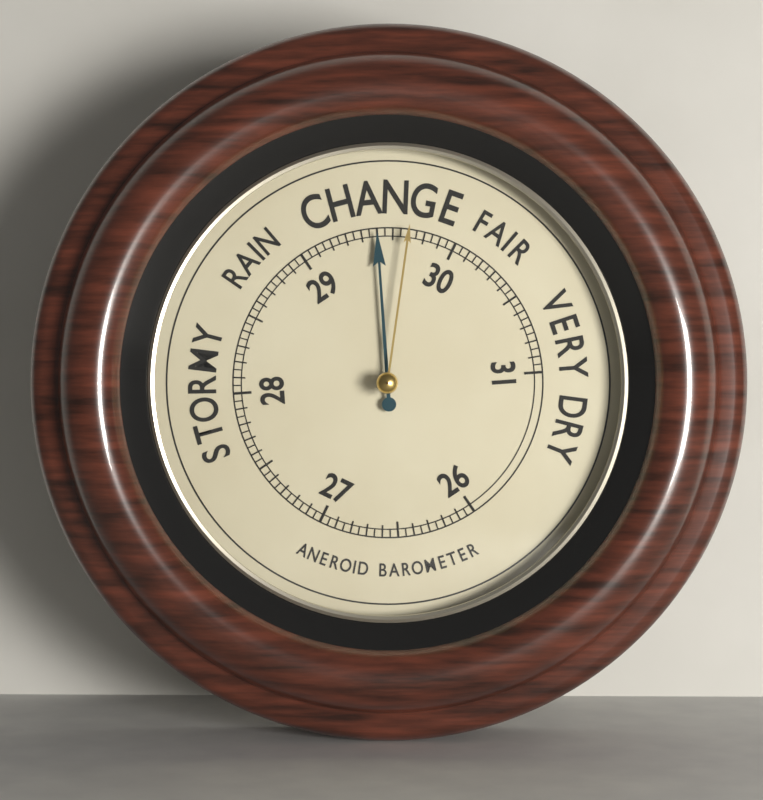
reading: 29.50 (no unit)
